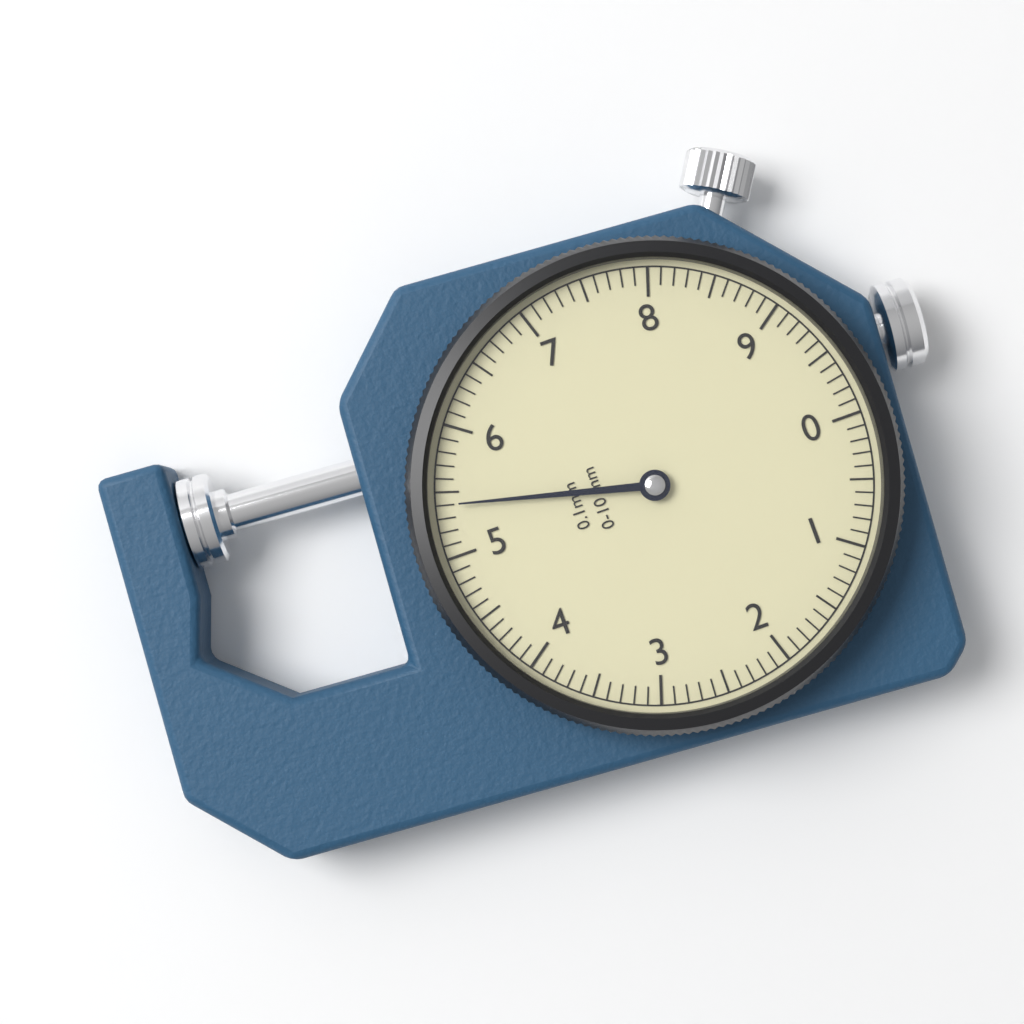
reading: 5.4 mm
